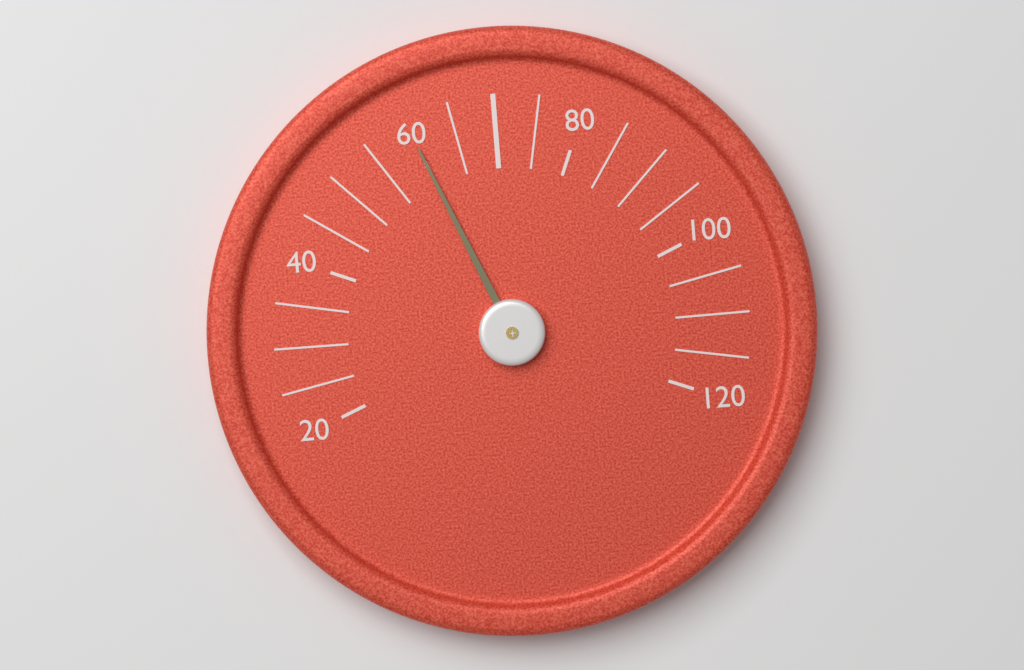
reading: 60 (no unit)
